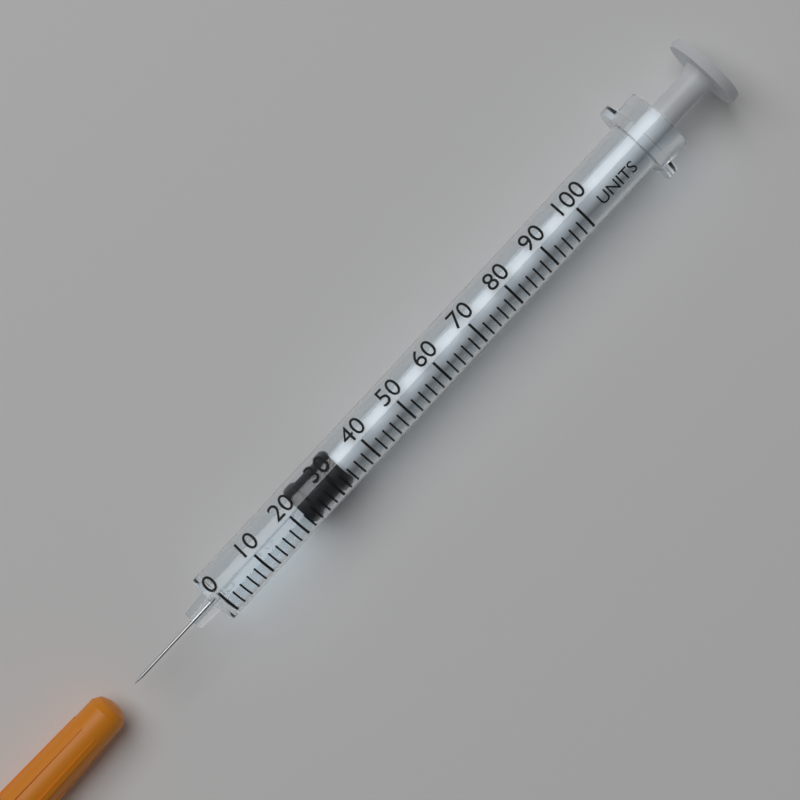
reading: 22 units
